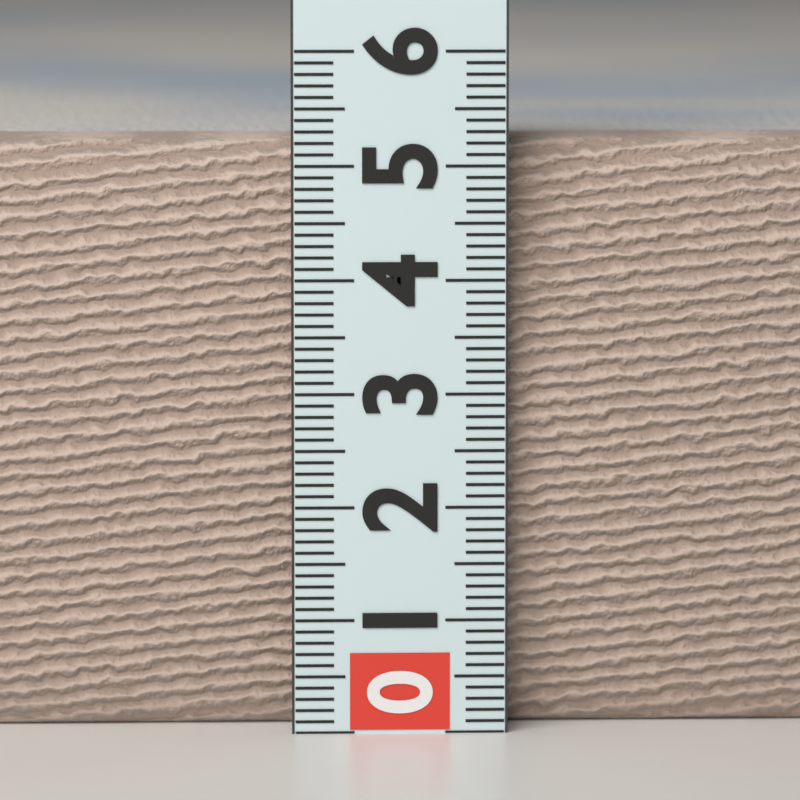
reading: 5.2 (no unit)
